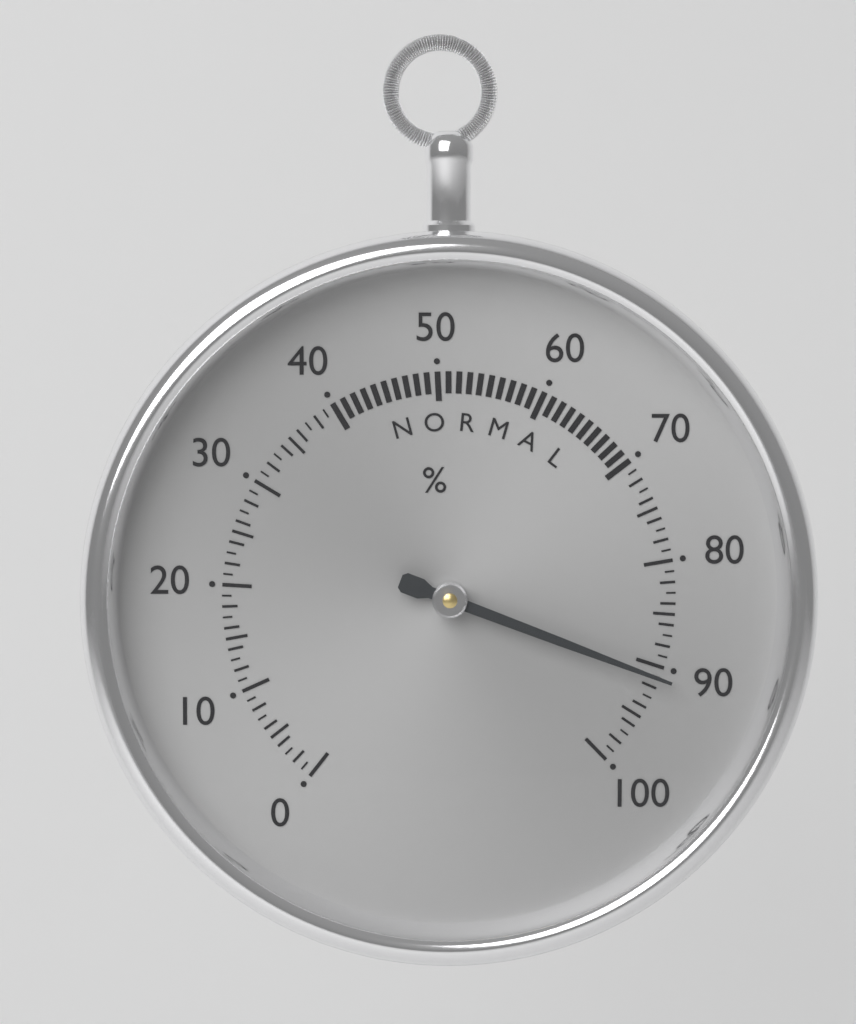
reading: 91 %
